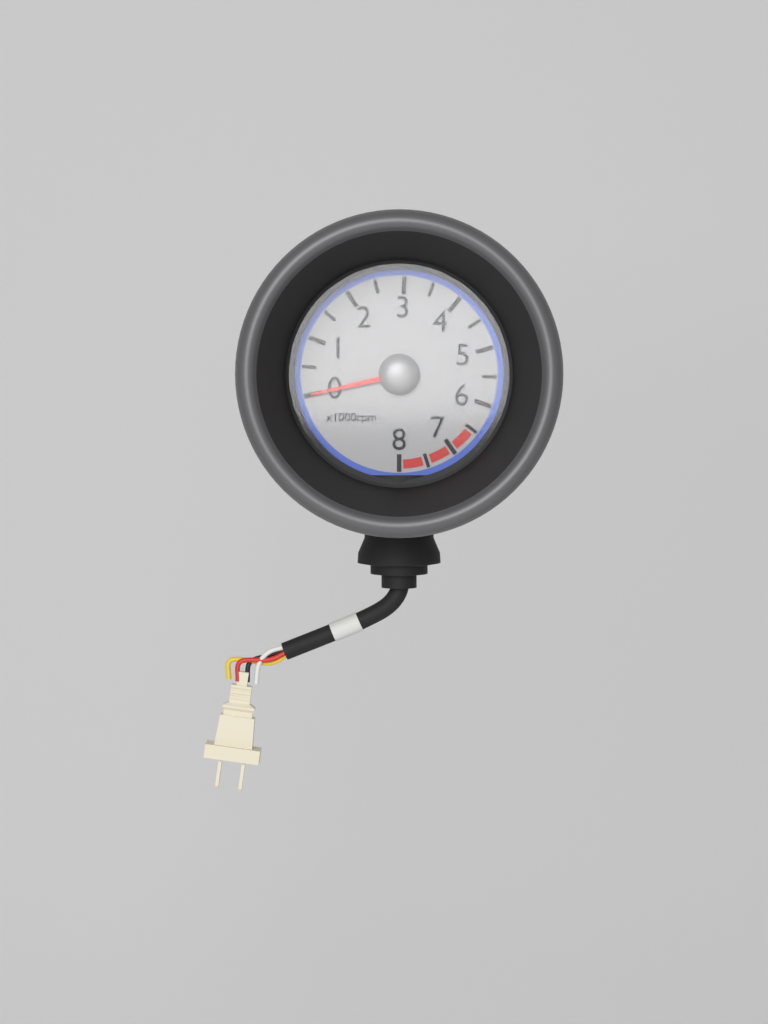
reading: 0 rpm
